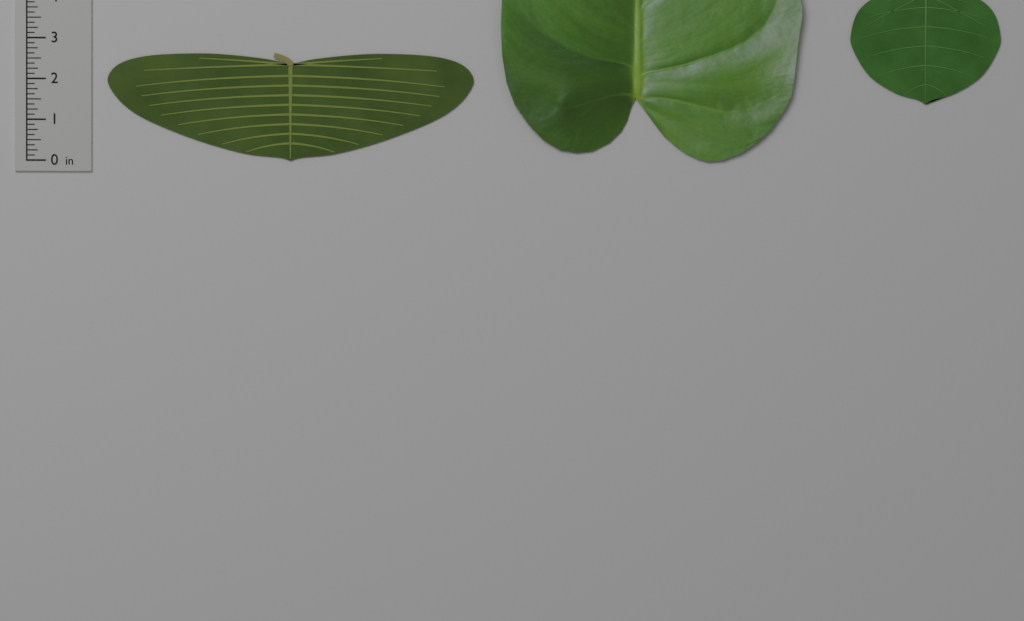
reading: 2.625 in
